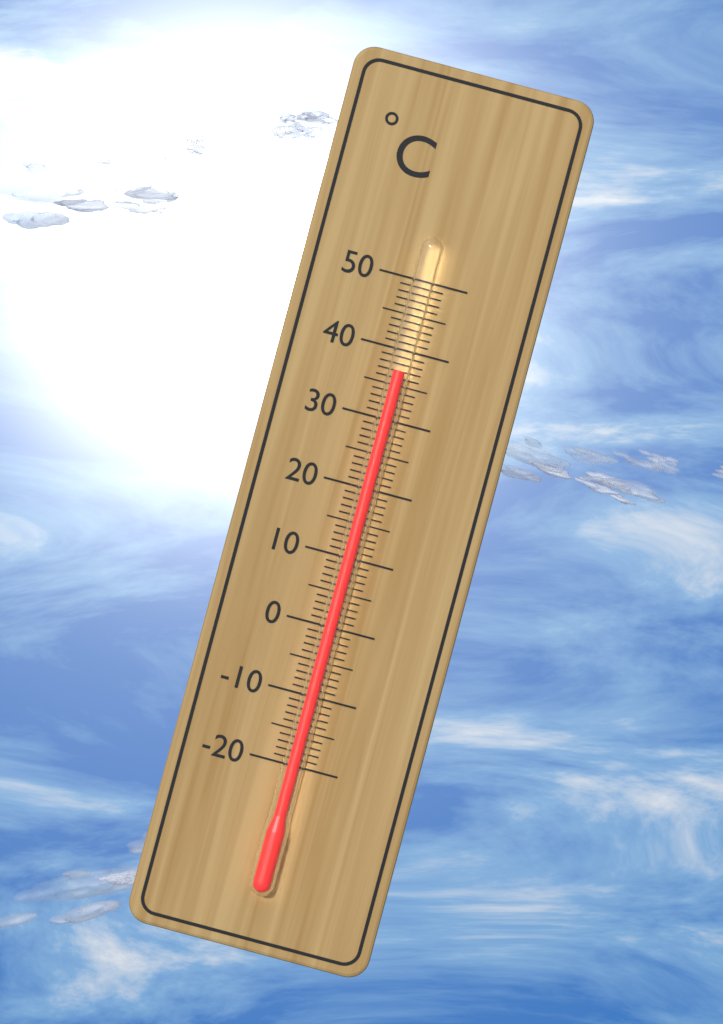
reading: 37 °C
